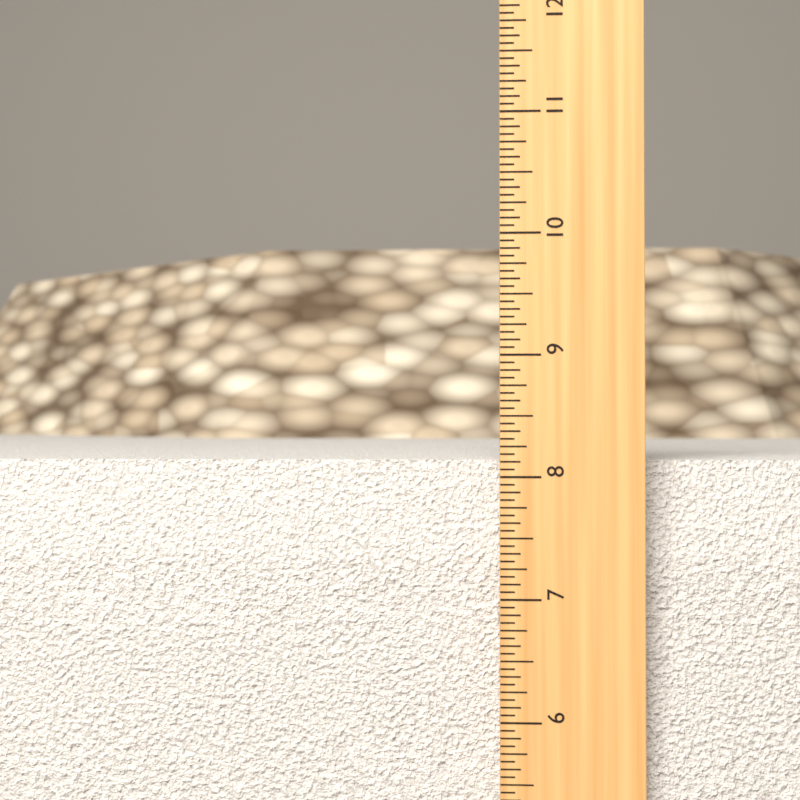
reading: 8.1250 in
